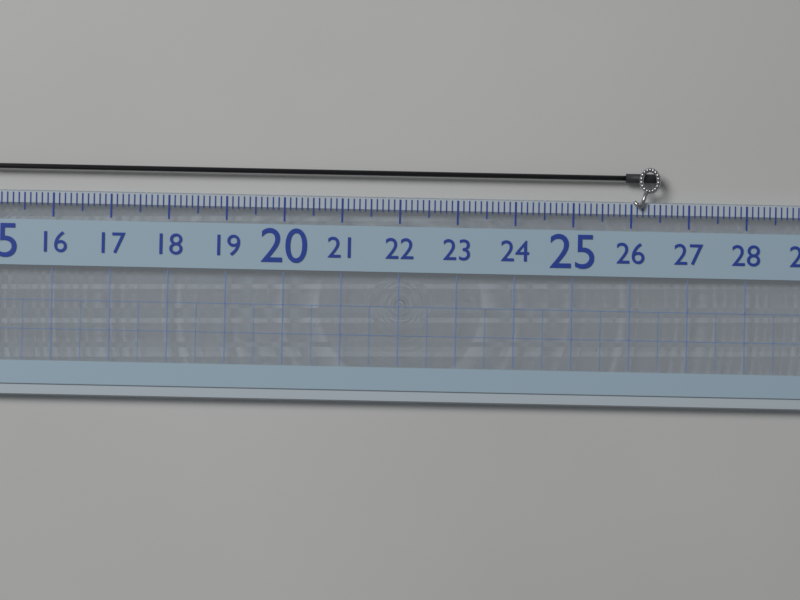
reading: 26.5 (no unit)
